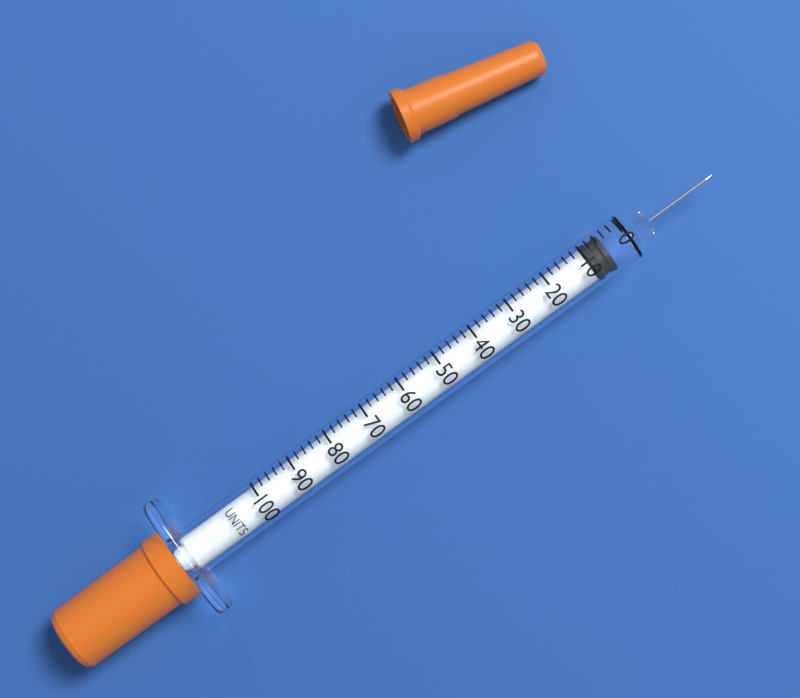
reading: 5 units
